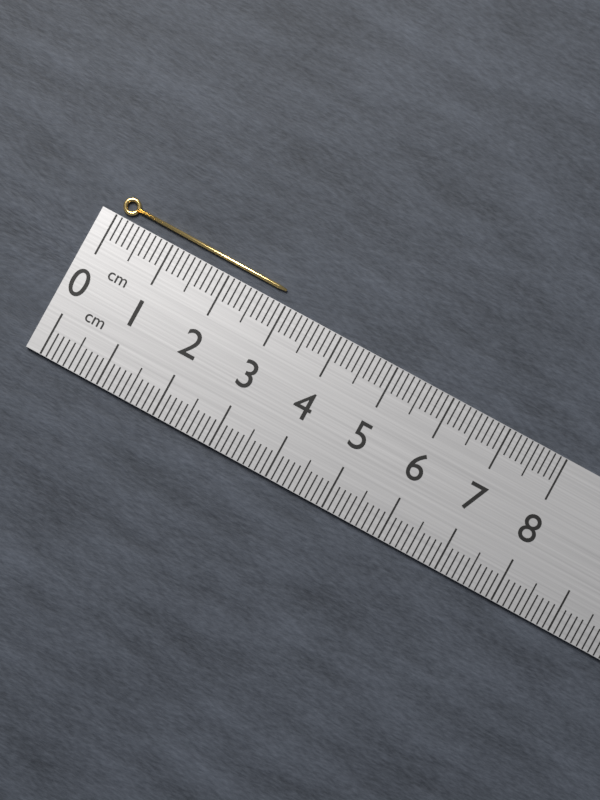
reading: 2.9 cm
